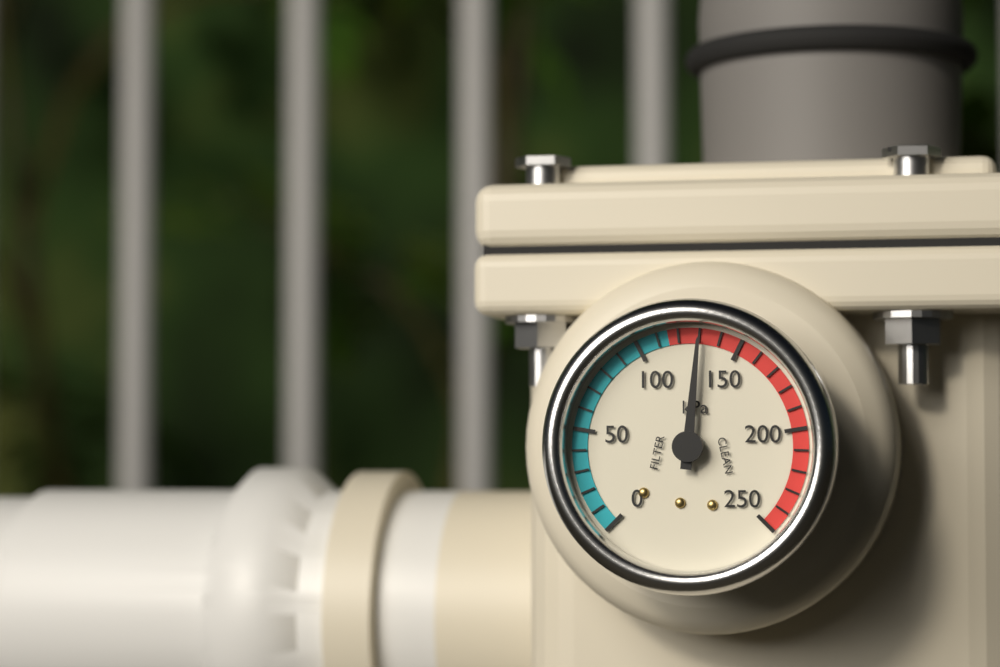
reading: 130 kPa
